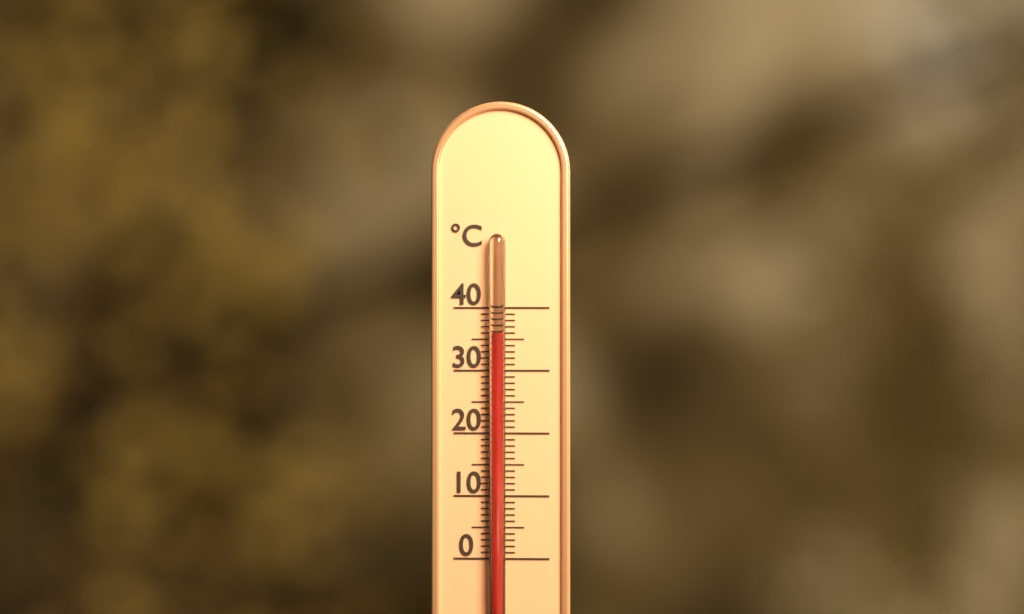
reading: 36 °C
